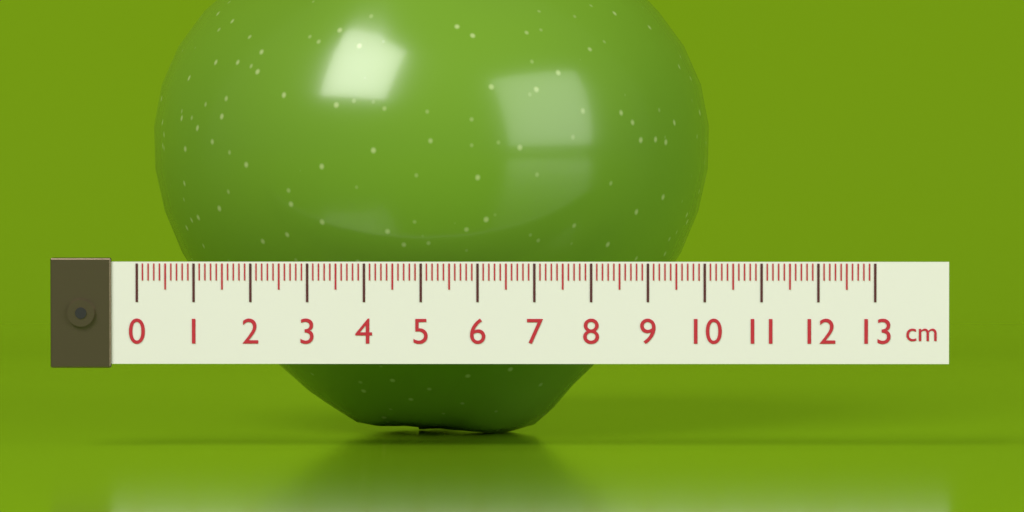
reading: 10.1 cm
